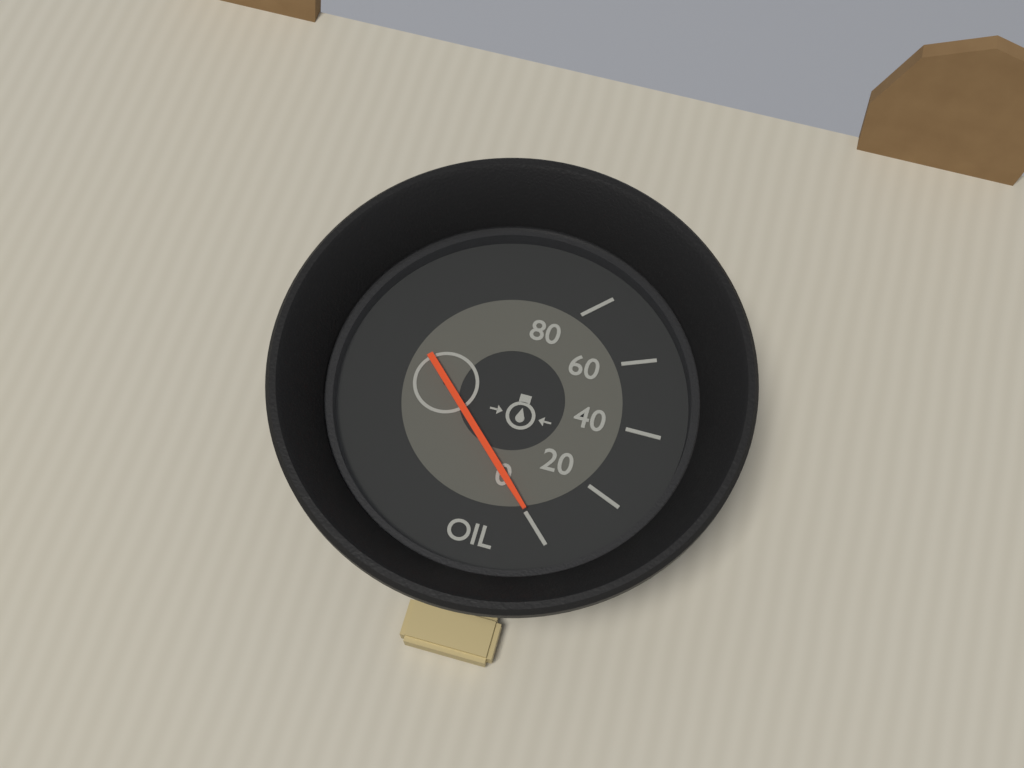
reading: 0 (no unit)
